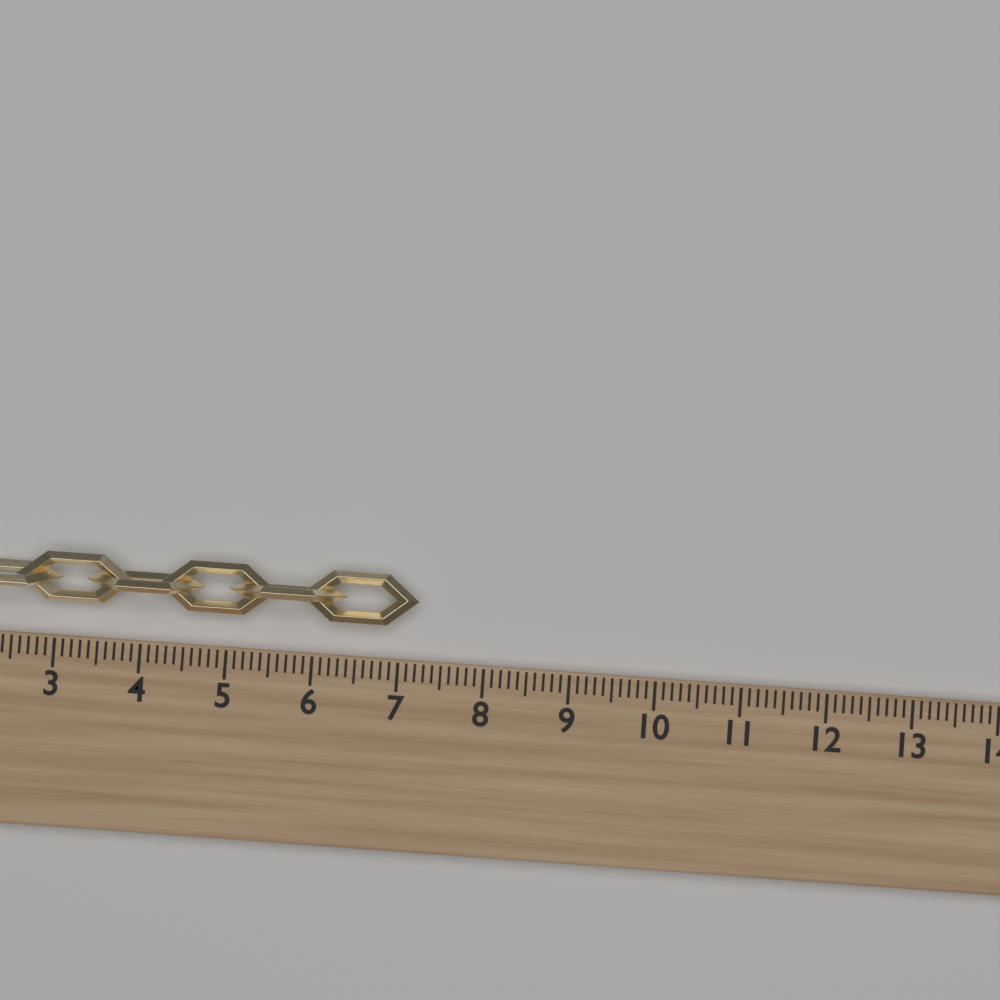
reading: 7.2 (no unit)
